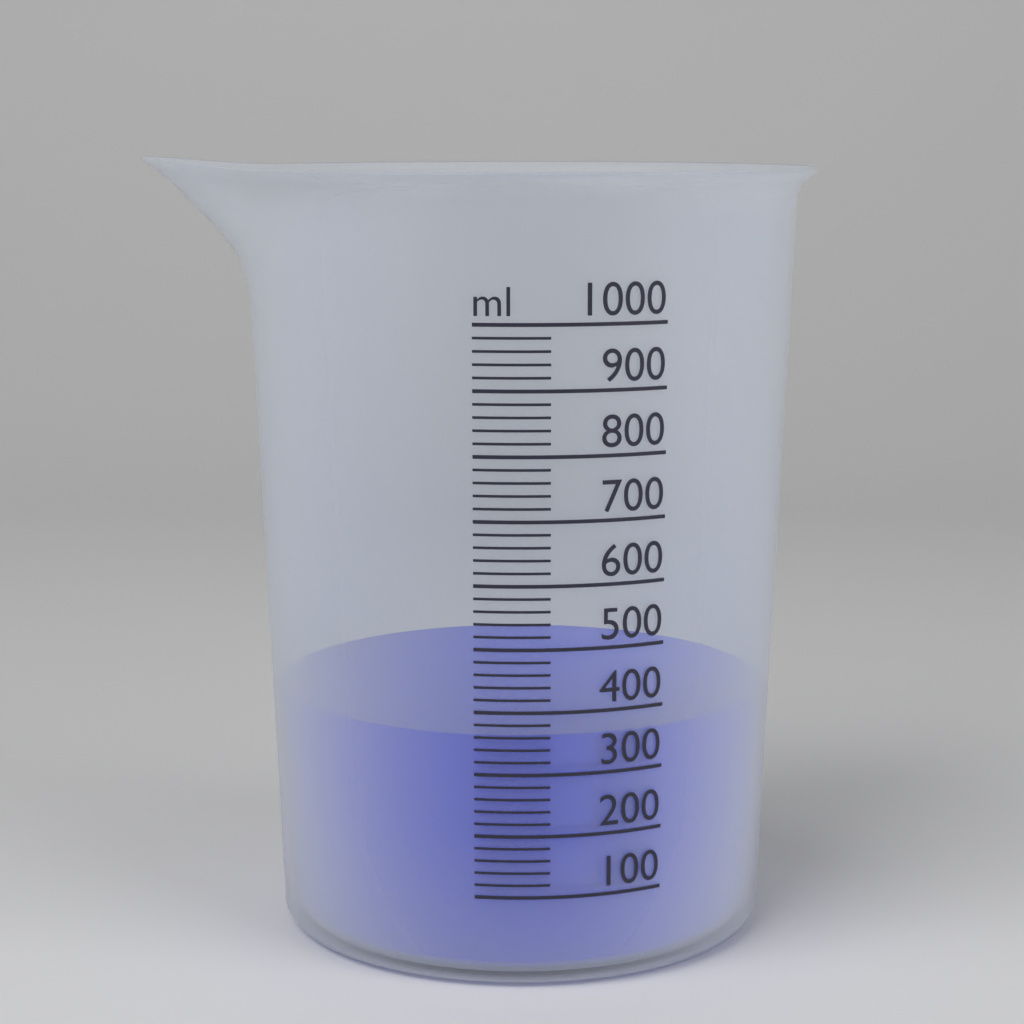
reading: 360 ml
